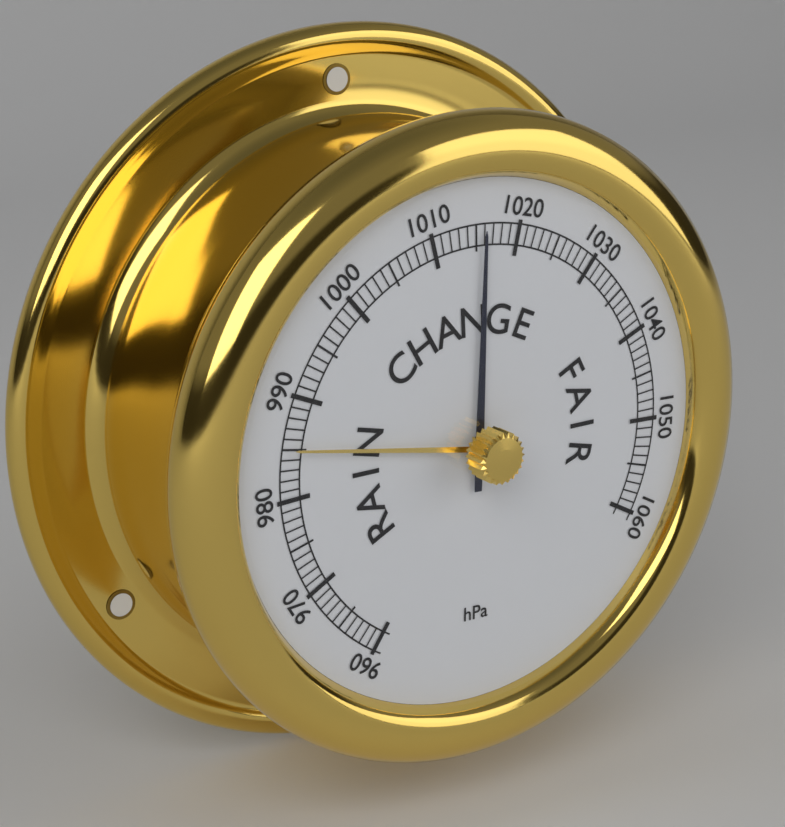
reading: 1016 hPa
